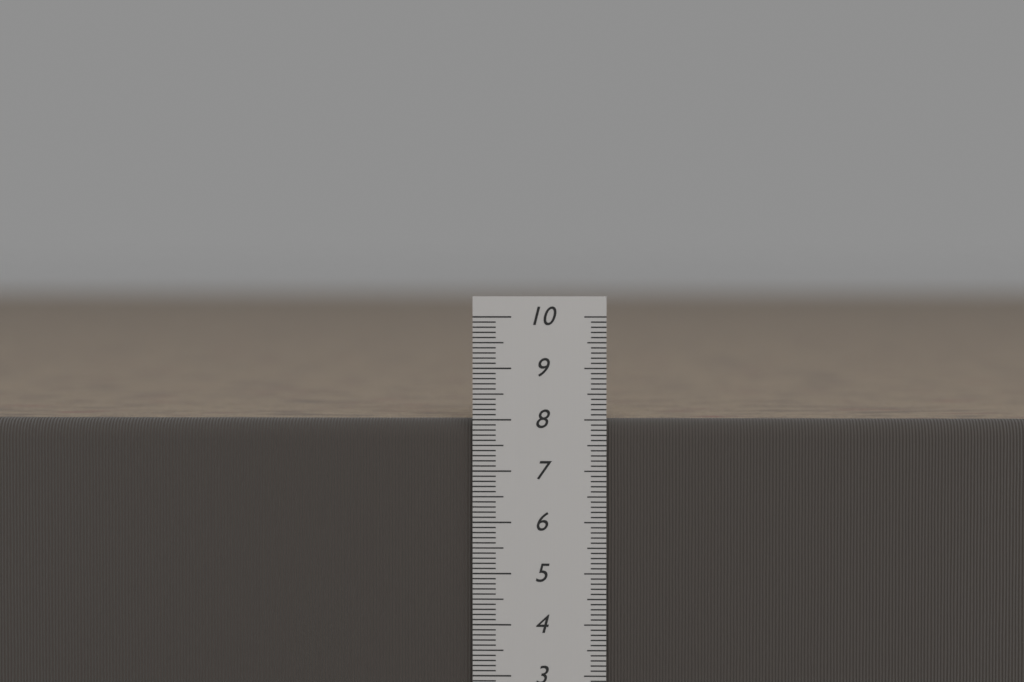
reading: 8.0 cm
